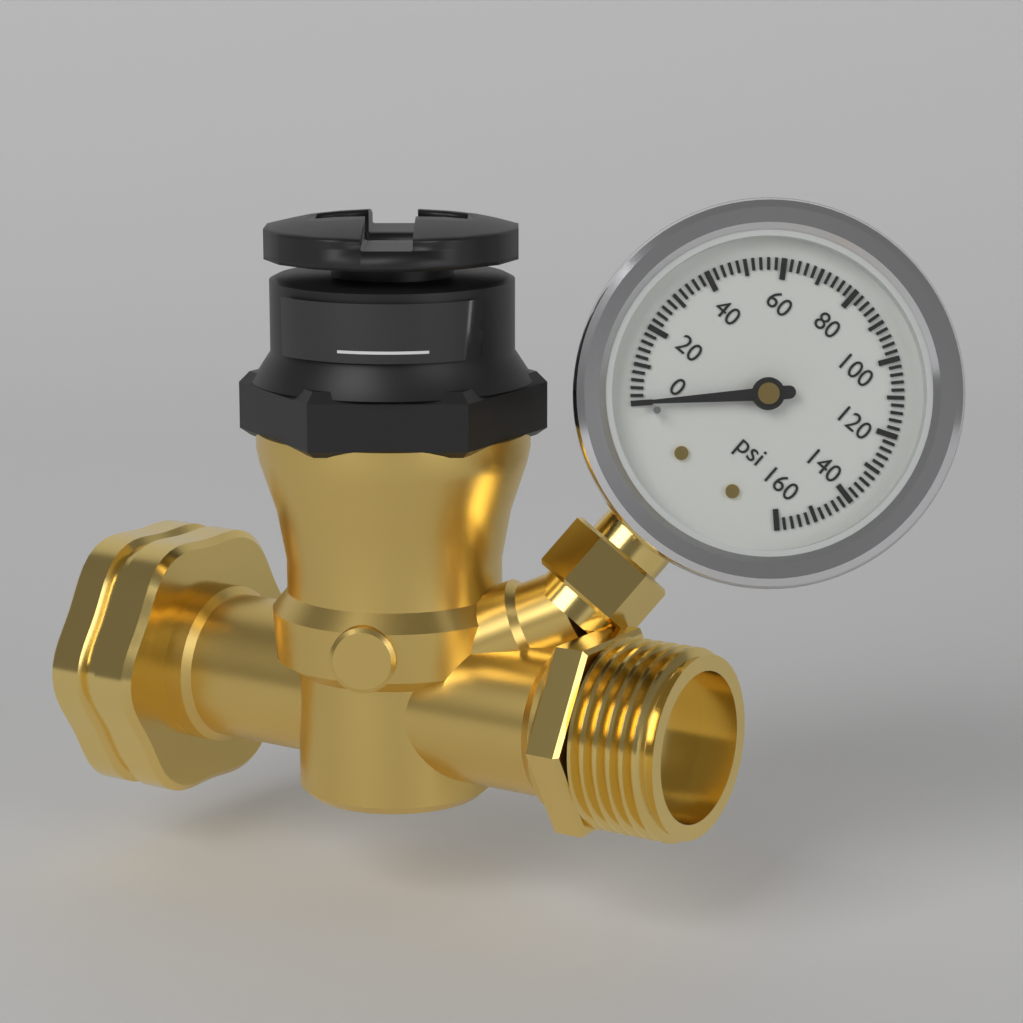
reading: 0 psi
